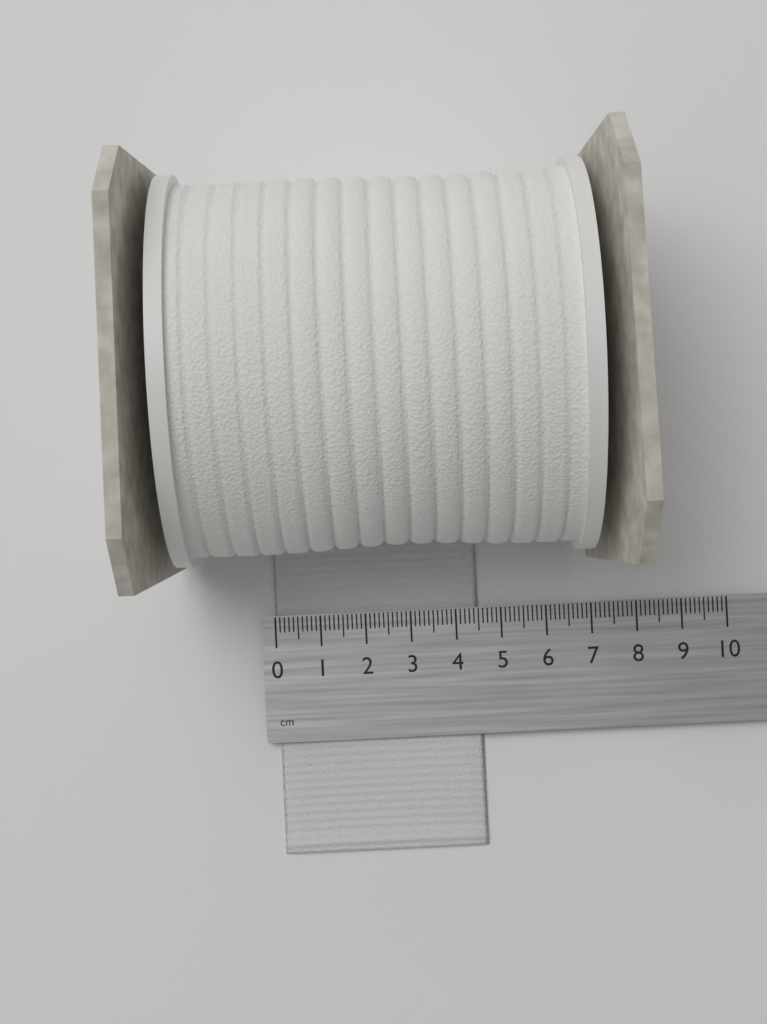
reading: 4.5 cm
